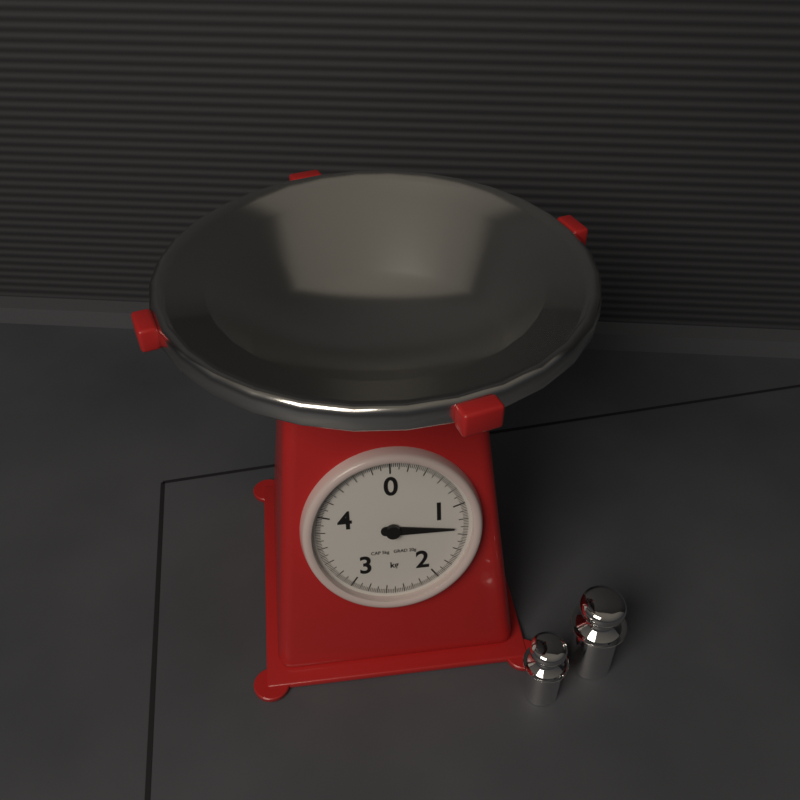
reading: 1.32 kg
